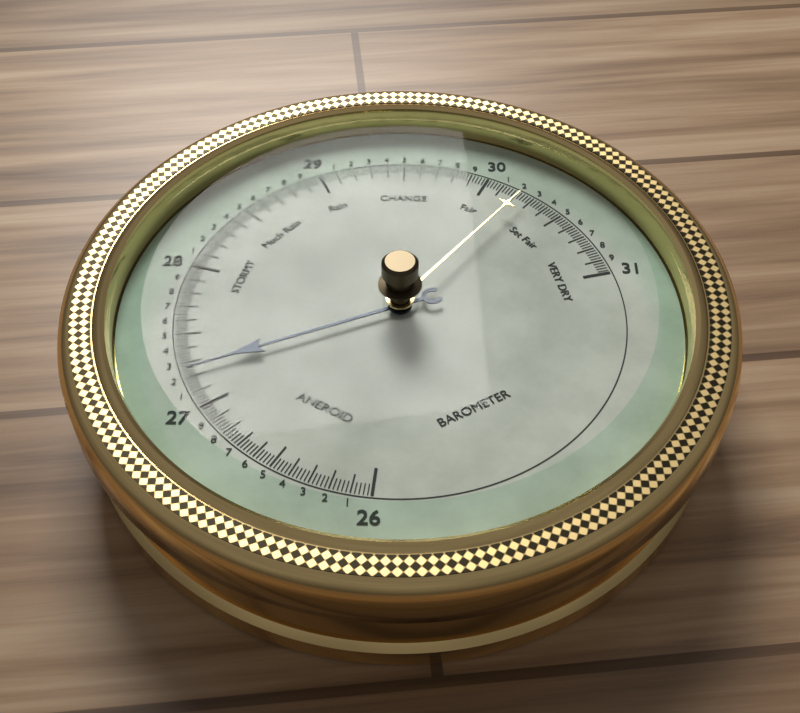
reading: 27.24 (no unit)
